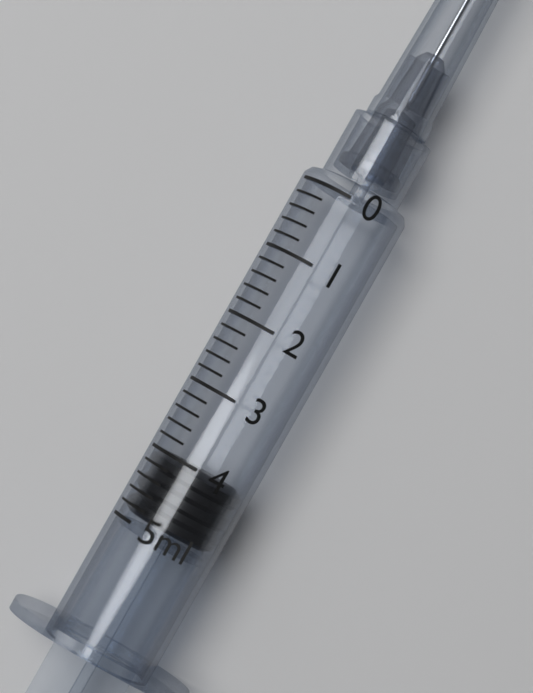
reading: 4.0 ml
